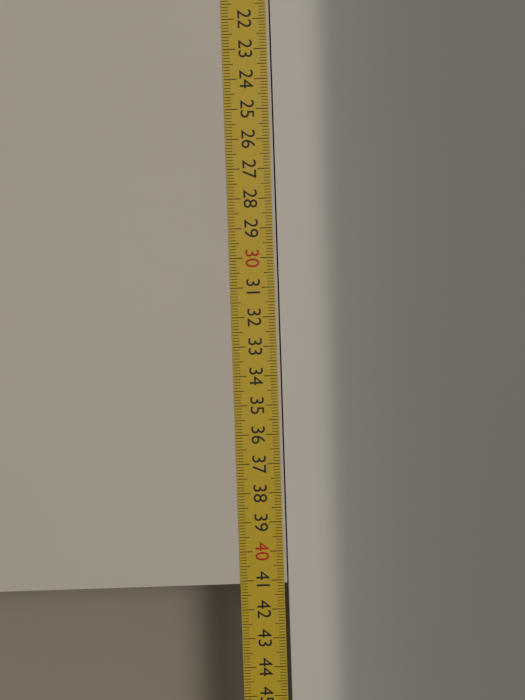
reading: 41.1 cm
